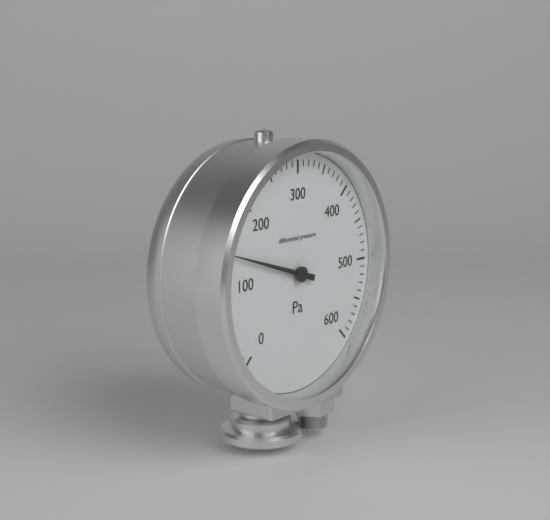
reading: 140 Pa
